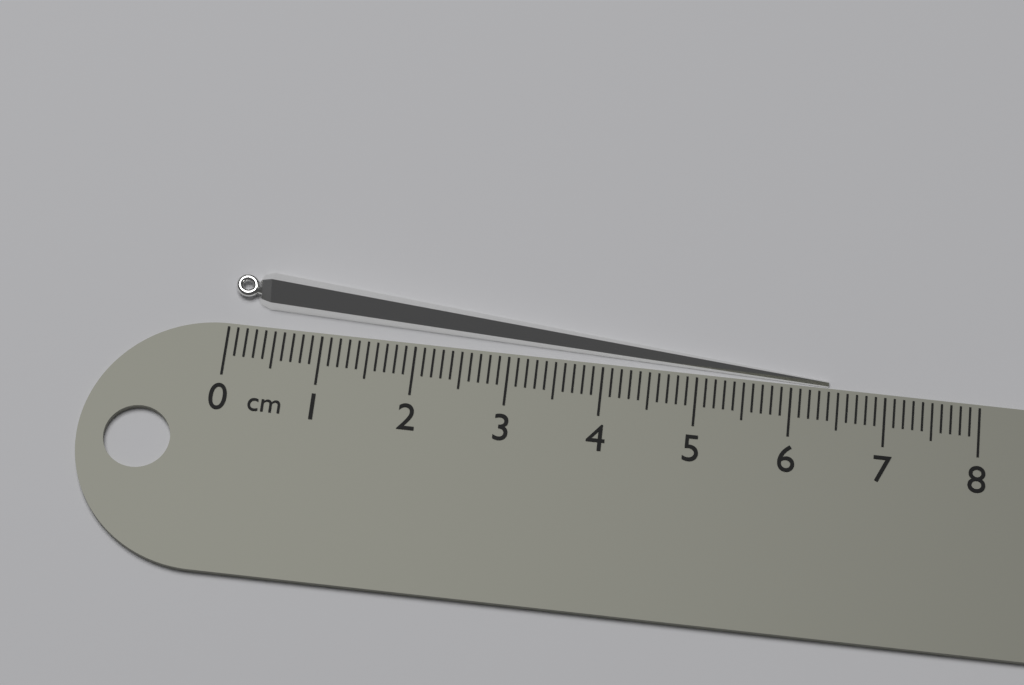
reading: 6.4 cm
